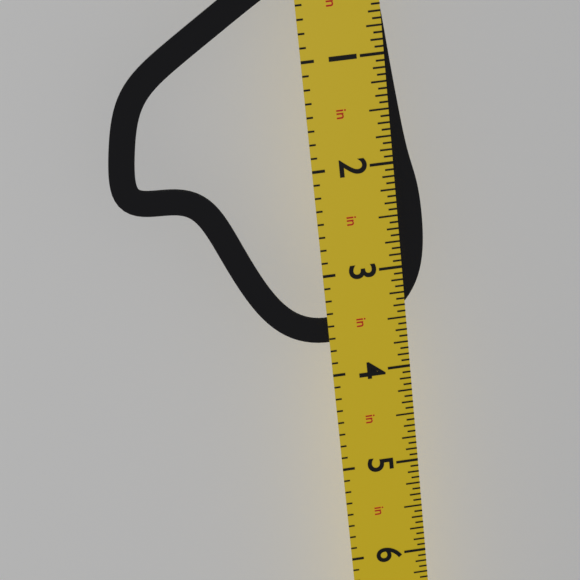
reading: 3.6875 in
